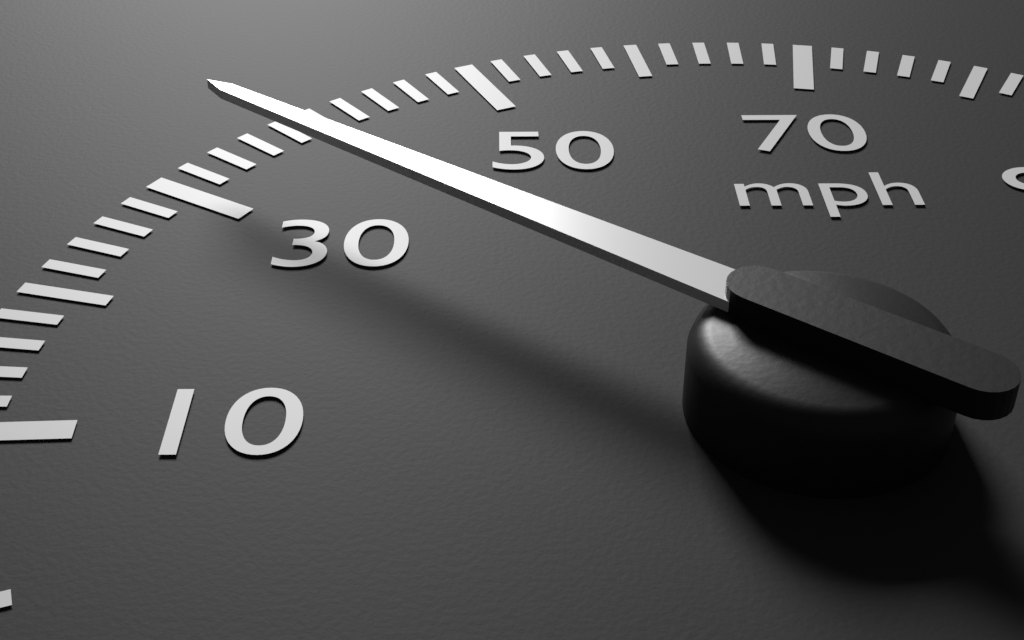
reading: 34 mph
